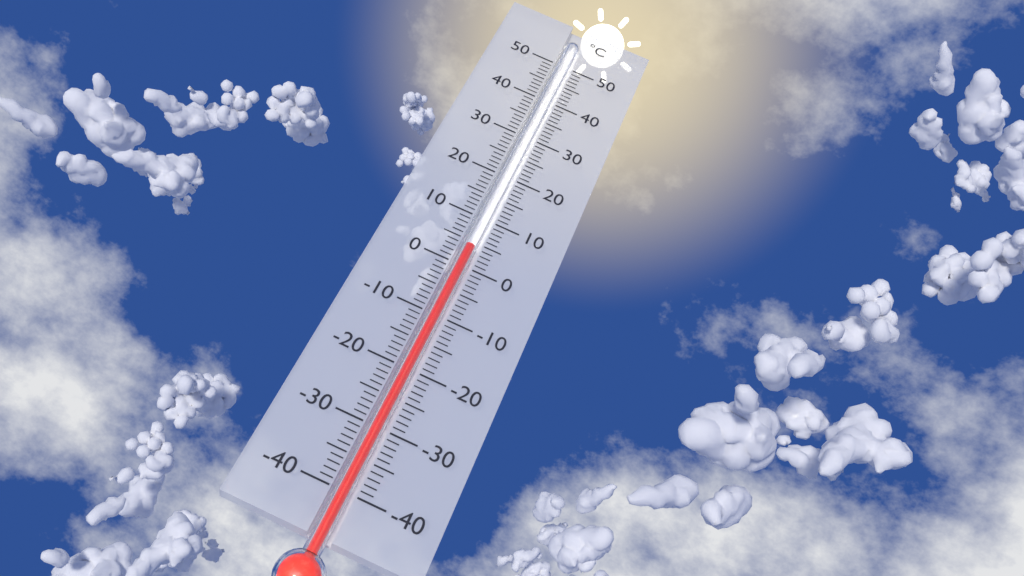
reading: 4 °C
